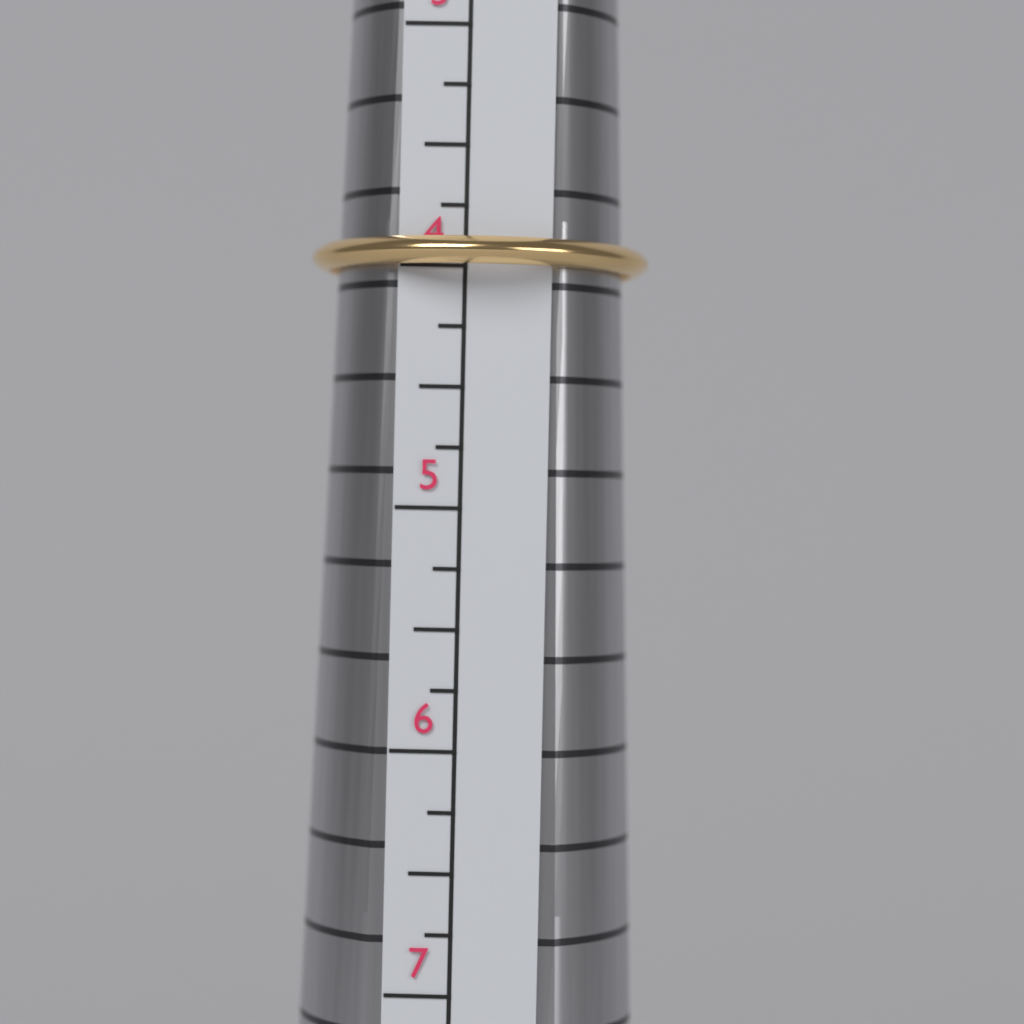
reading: 4.00 (no unit)
